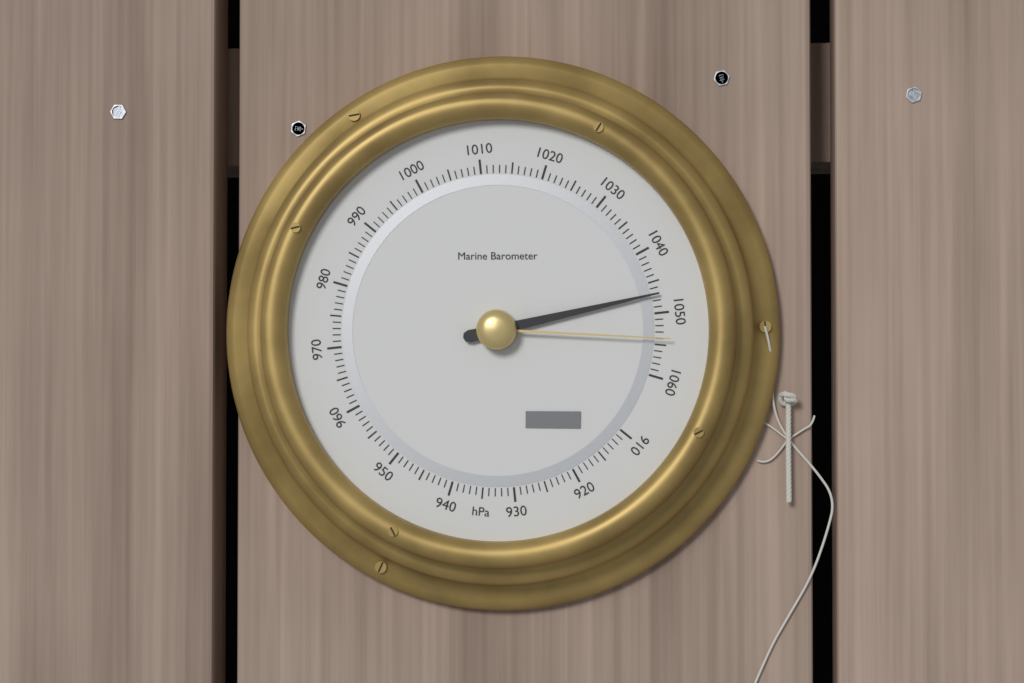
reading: 1047 hPa
